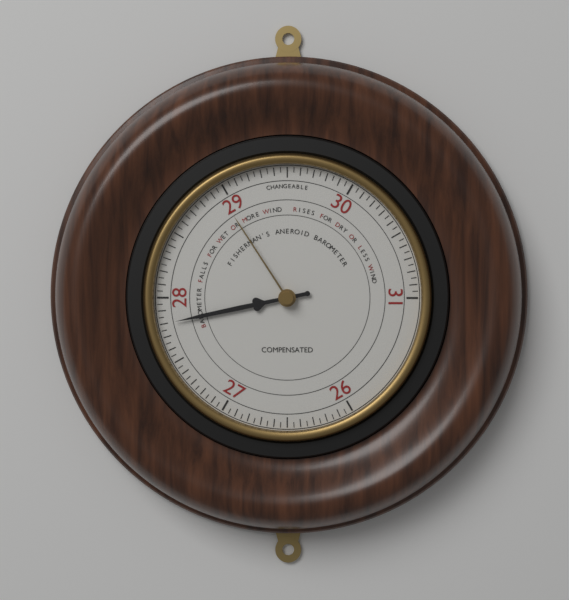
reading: 27.80 (no unit)
